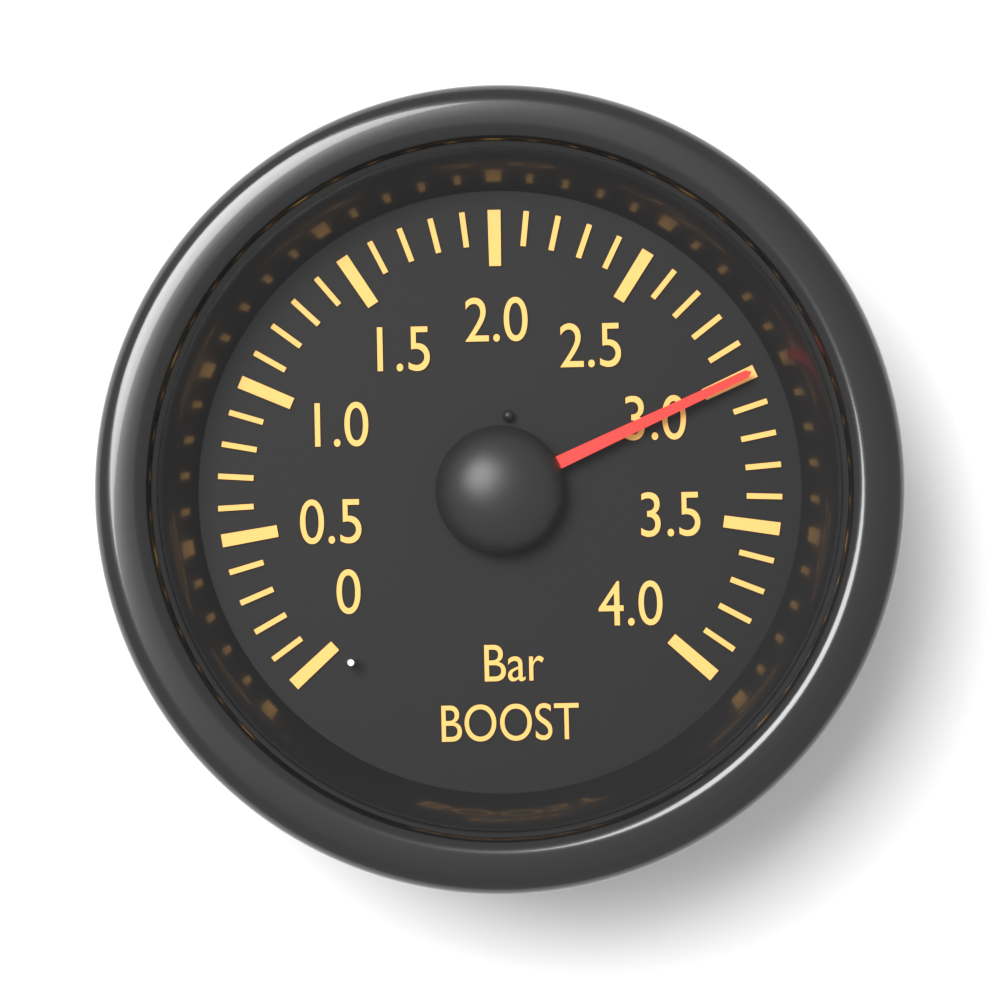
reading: 3.0 bar
